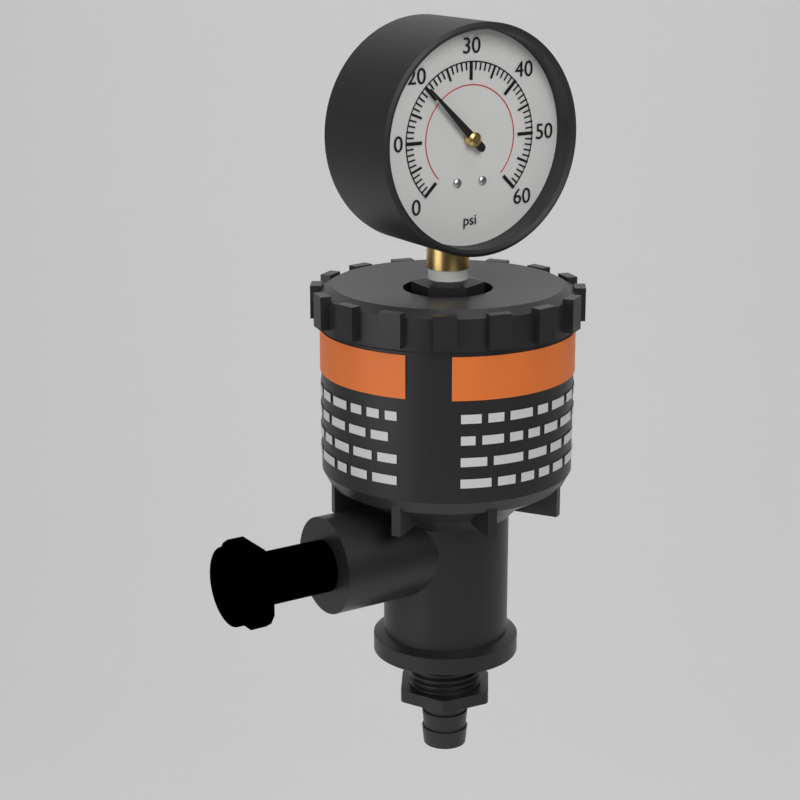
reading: 20 psi
